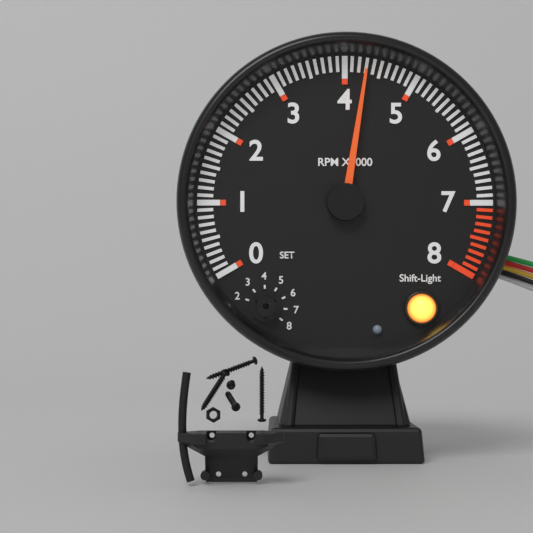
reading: 4300 RPM
